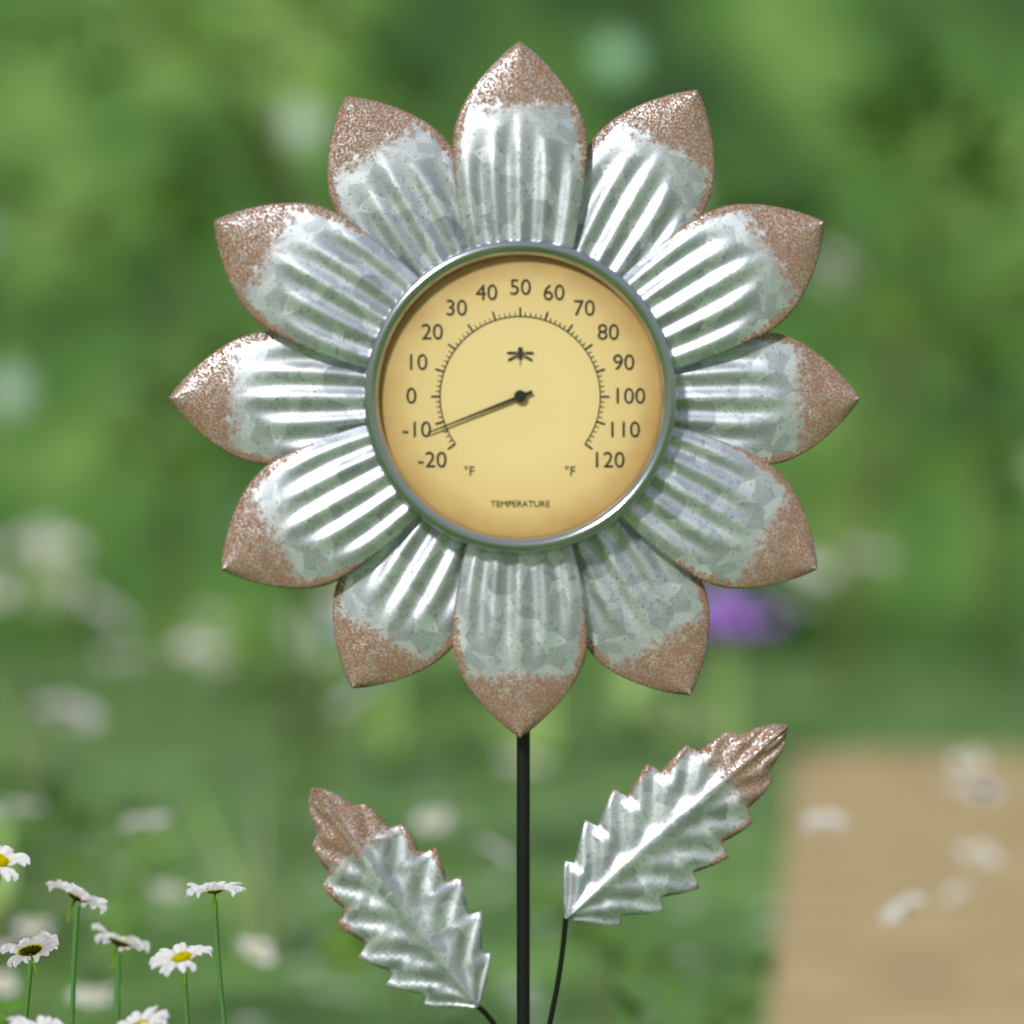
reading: -12 °F
